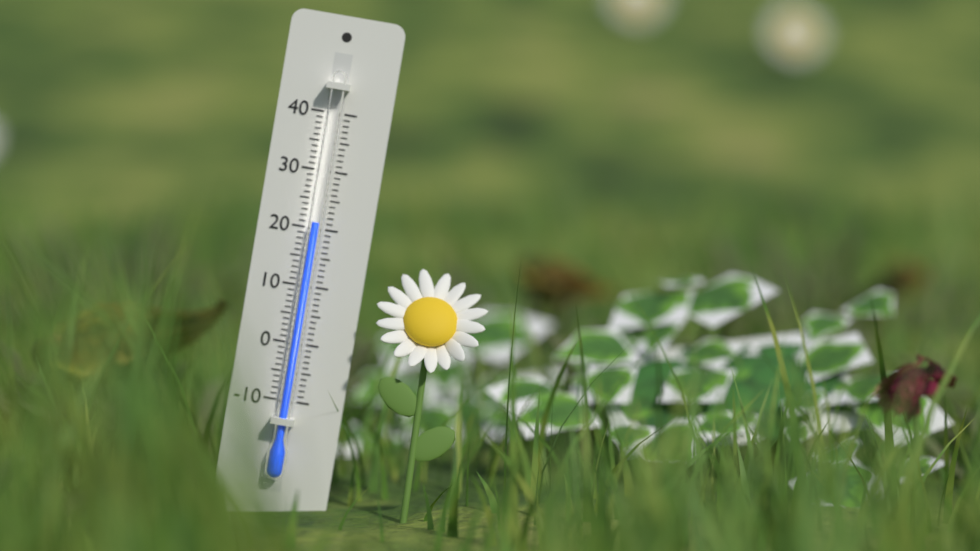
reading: 21 (no unit)
